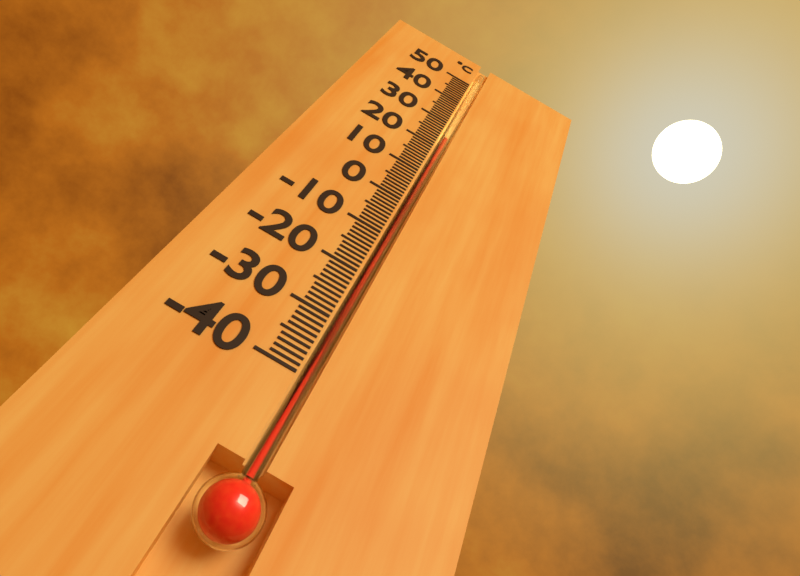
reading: 24 °C
